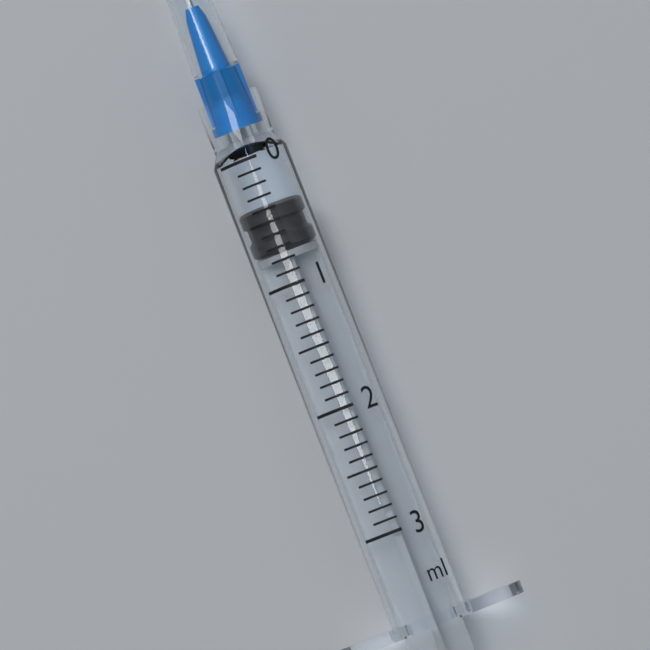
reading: 0.4 ml
